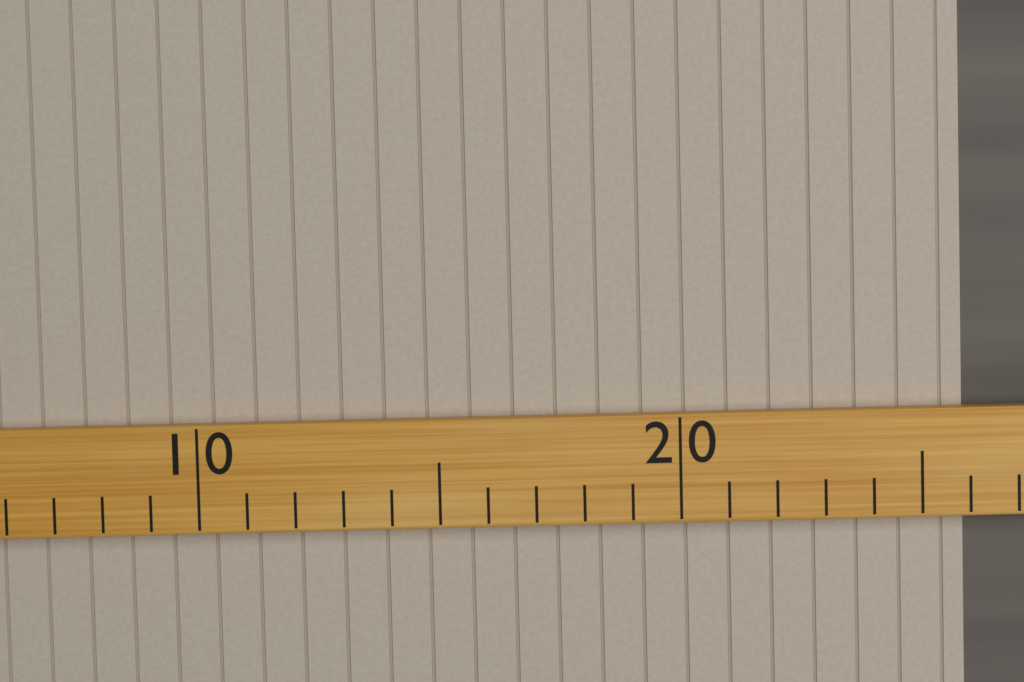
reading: 26 (no unit)
